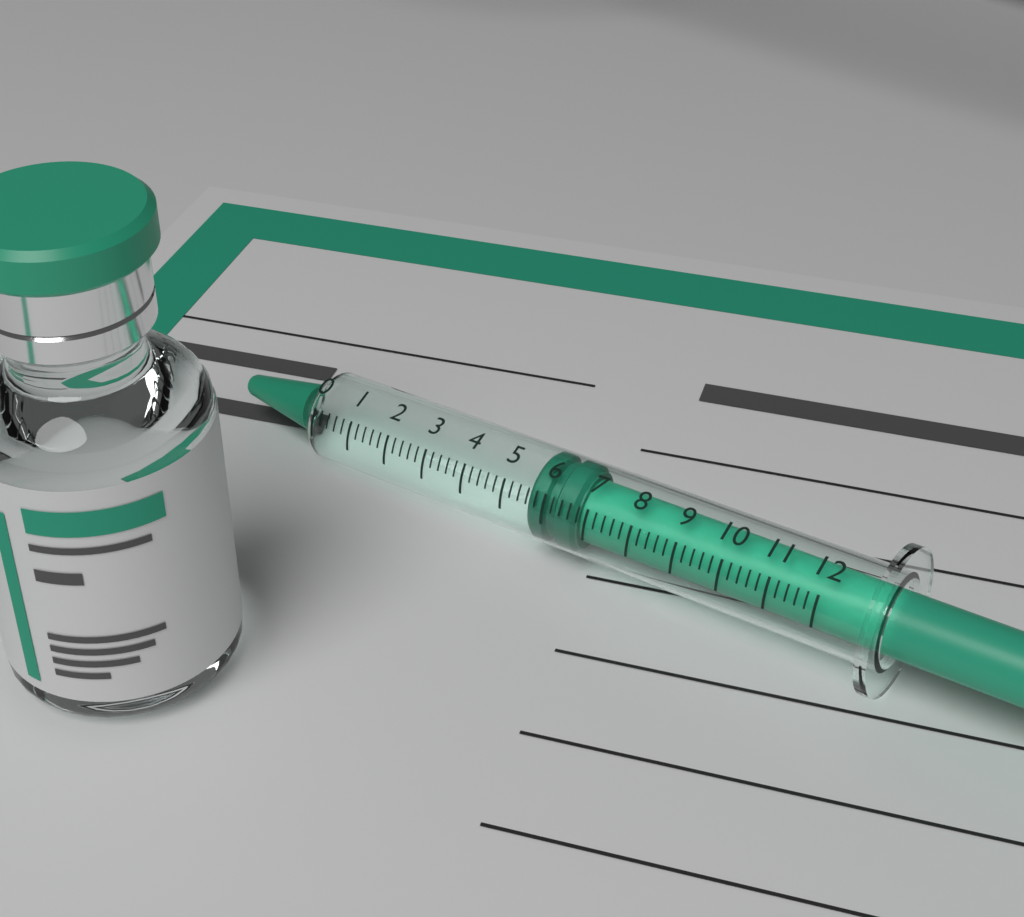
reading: 5.6 (no unit)
